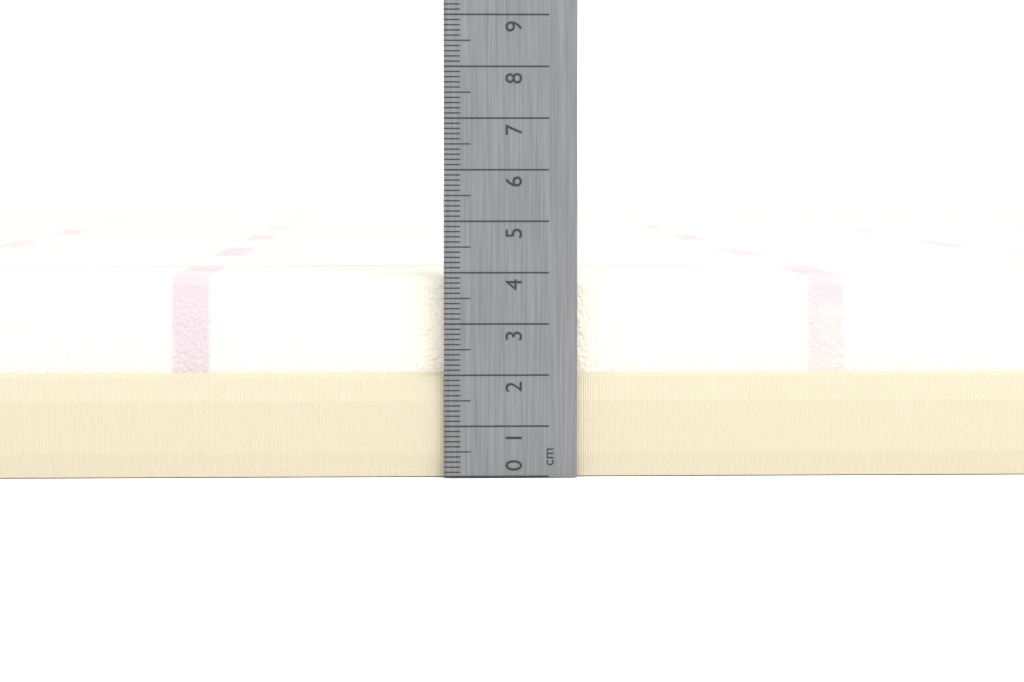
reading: 3.9 cm
